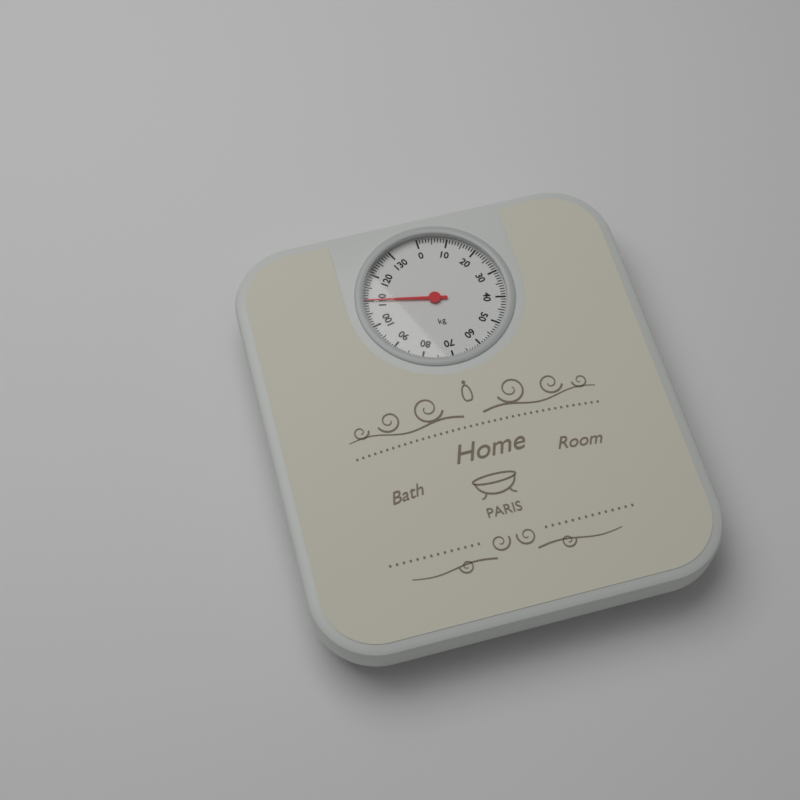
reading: 110 kg
